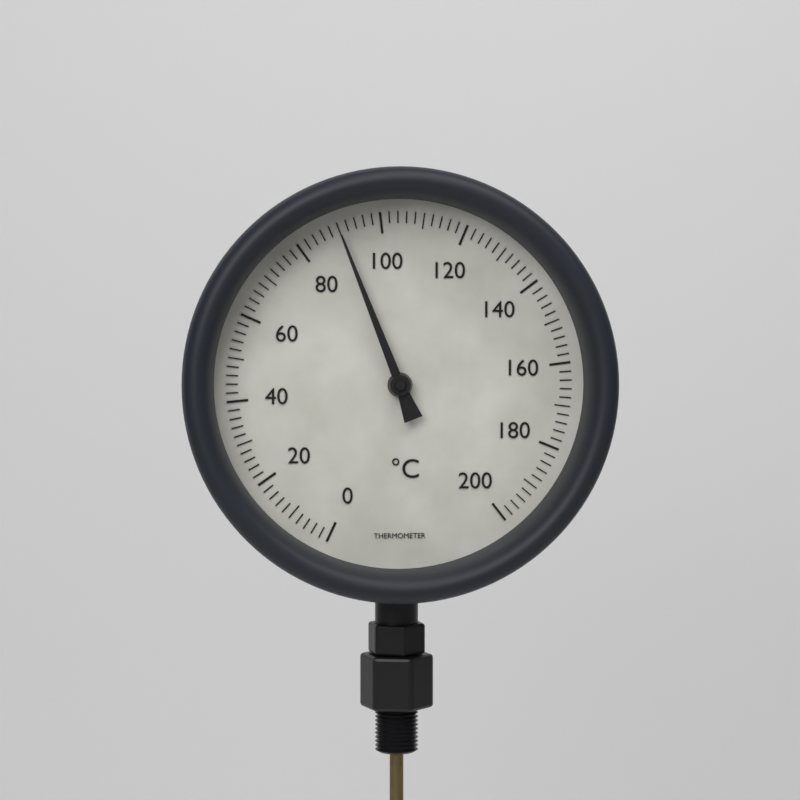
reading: 90 °C
